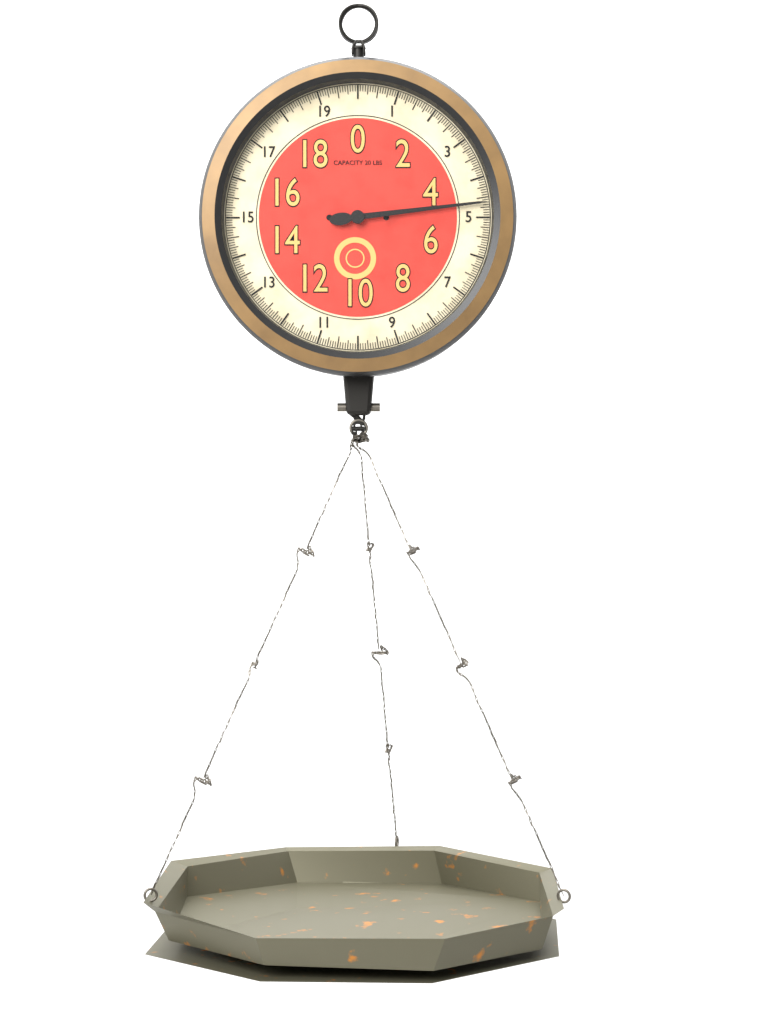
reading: 4.6250 lbs
